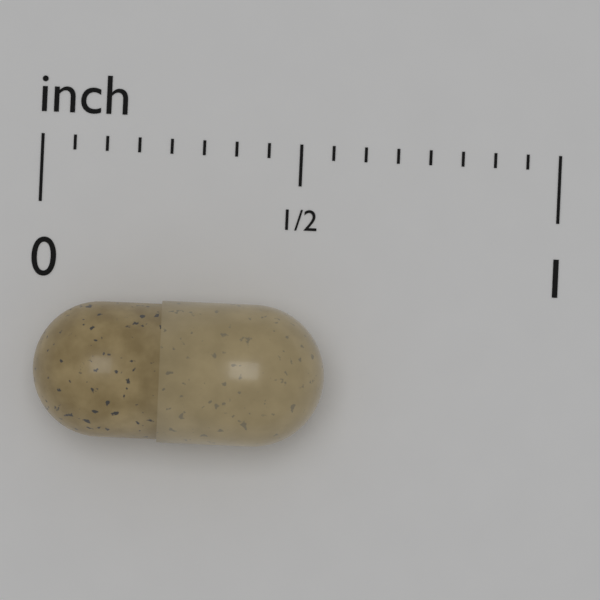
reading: 0.5625 inch
